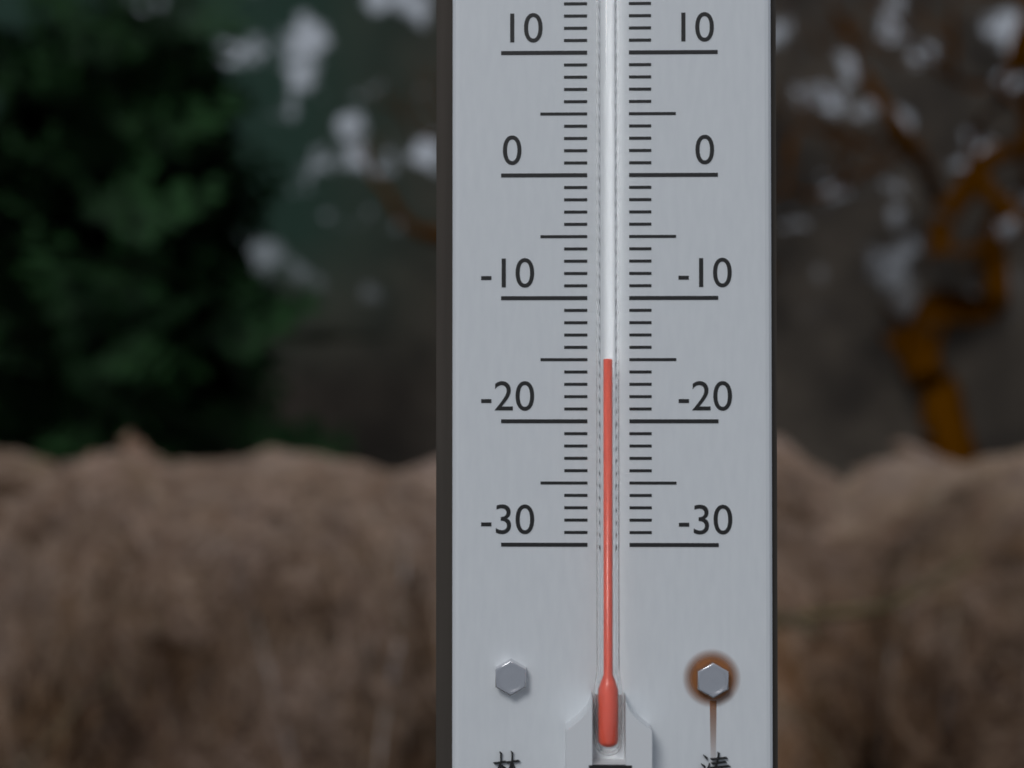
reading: -15 °C
